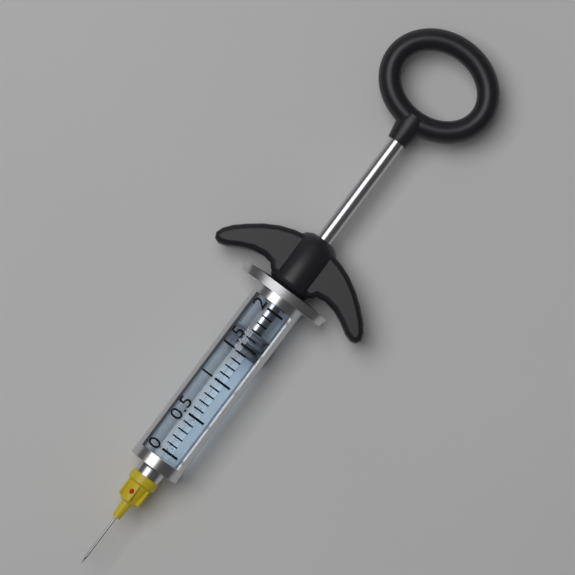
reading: 1.4 (no unit)
